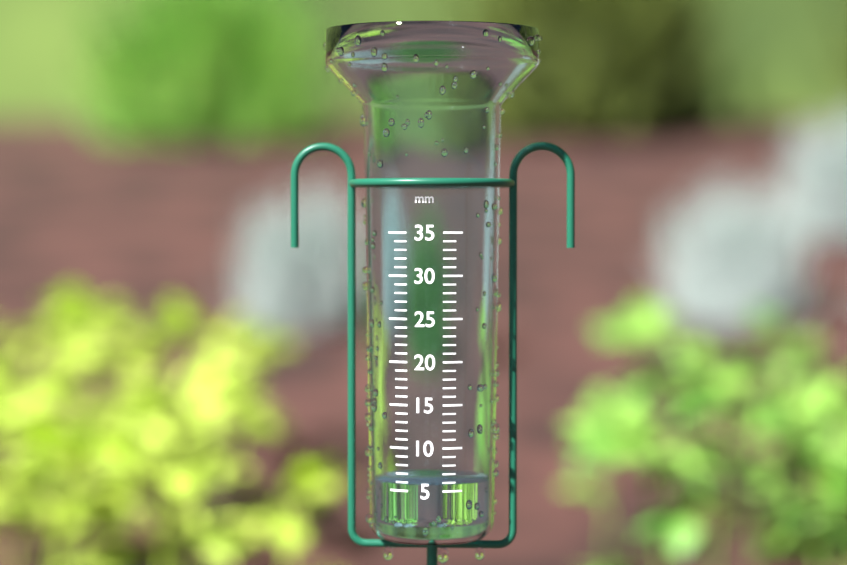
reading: 6 mm
